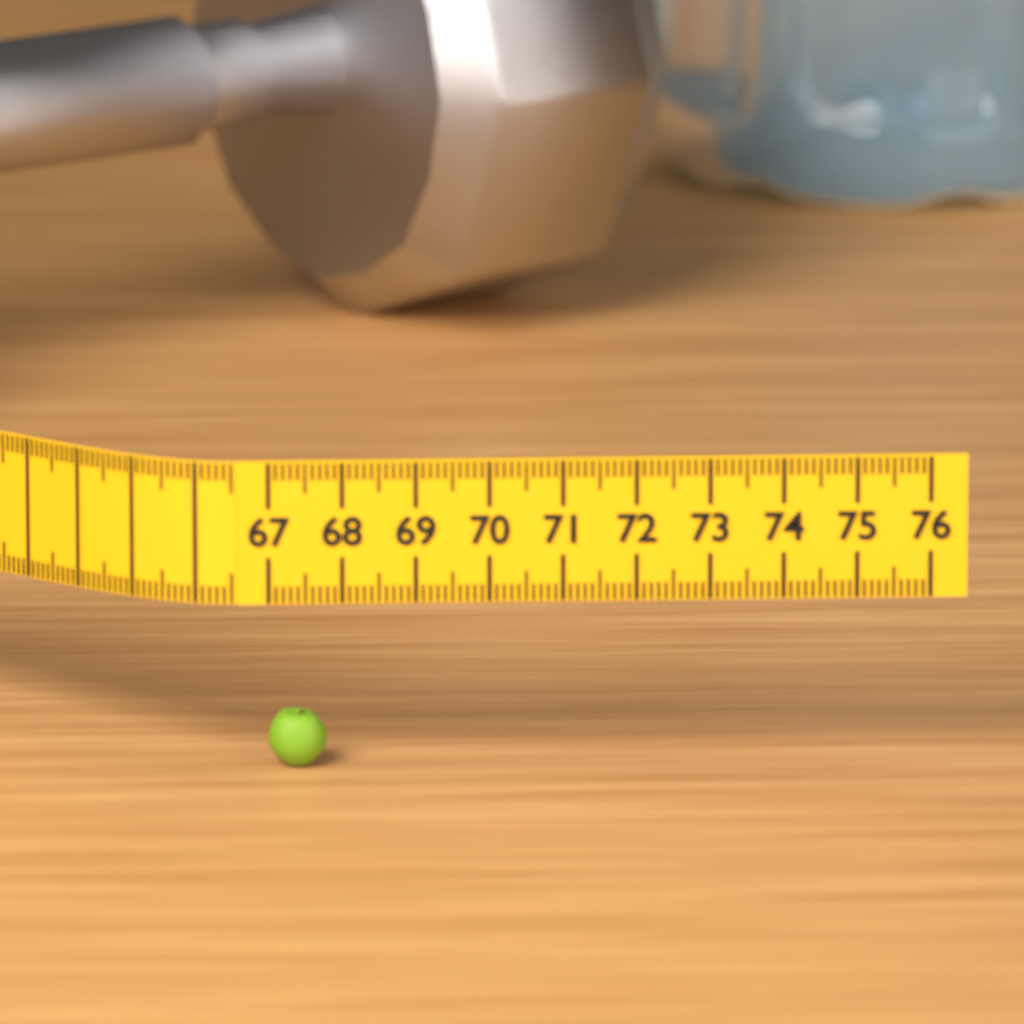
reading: 67.8 (no unit)
